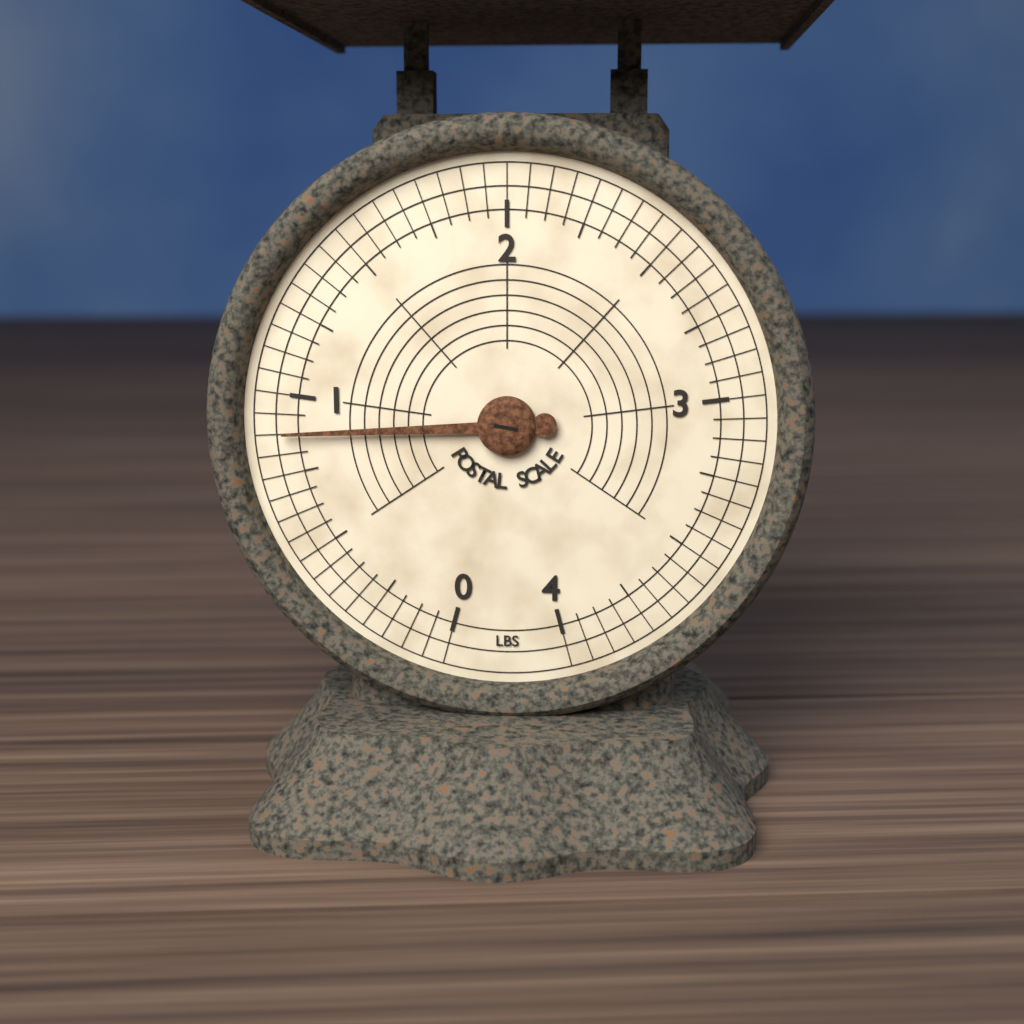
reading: 0.8750 lbs
